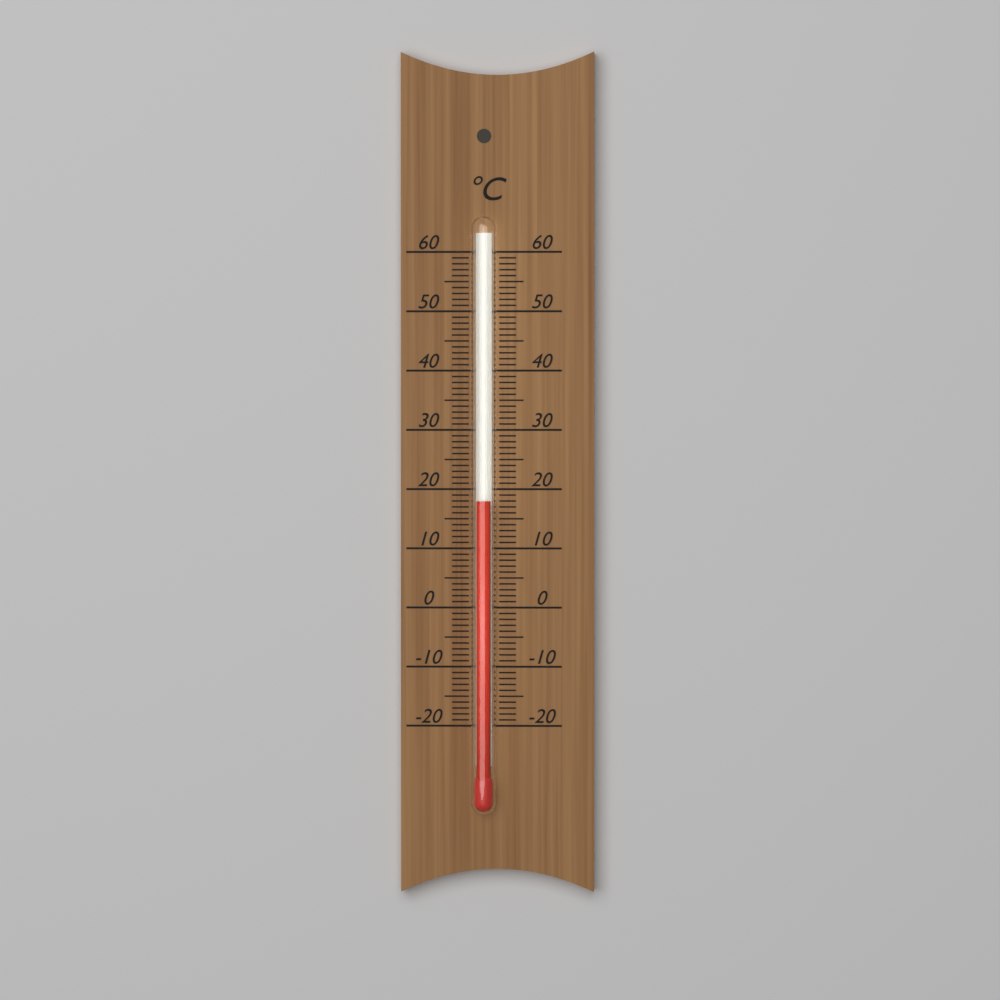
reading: 18 °C
